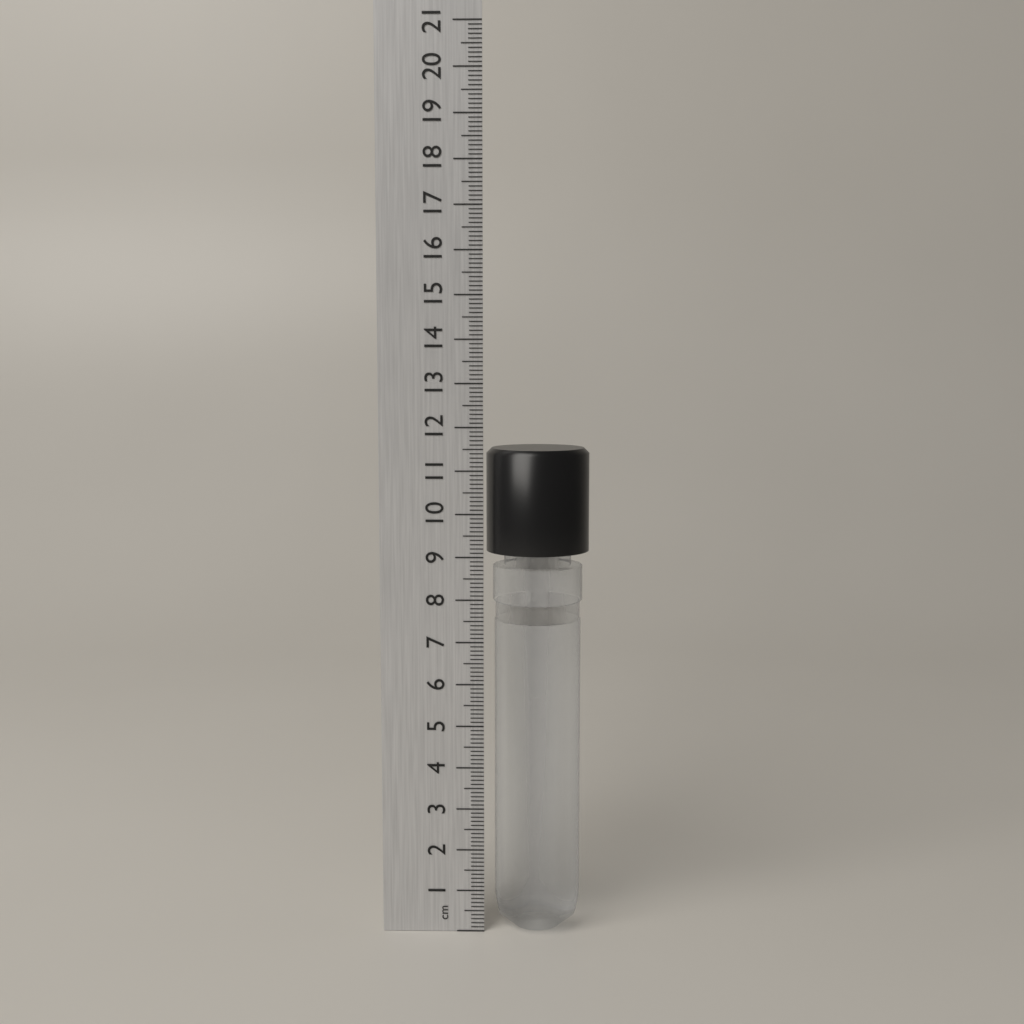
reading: 11.5 cm
